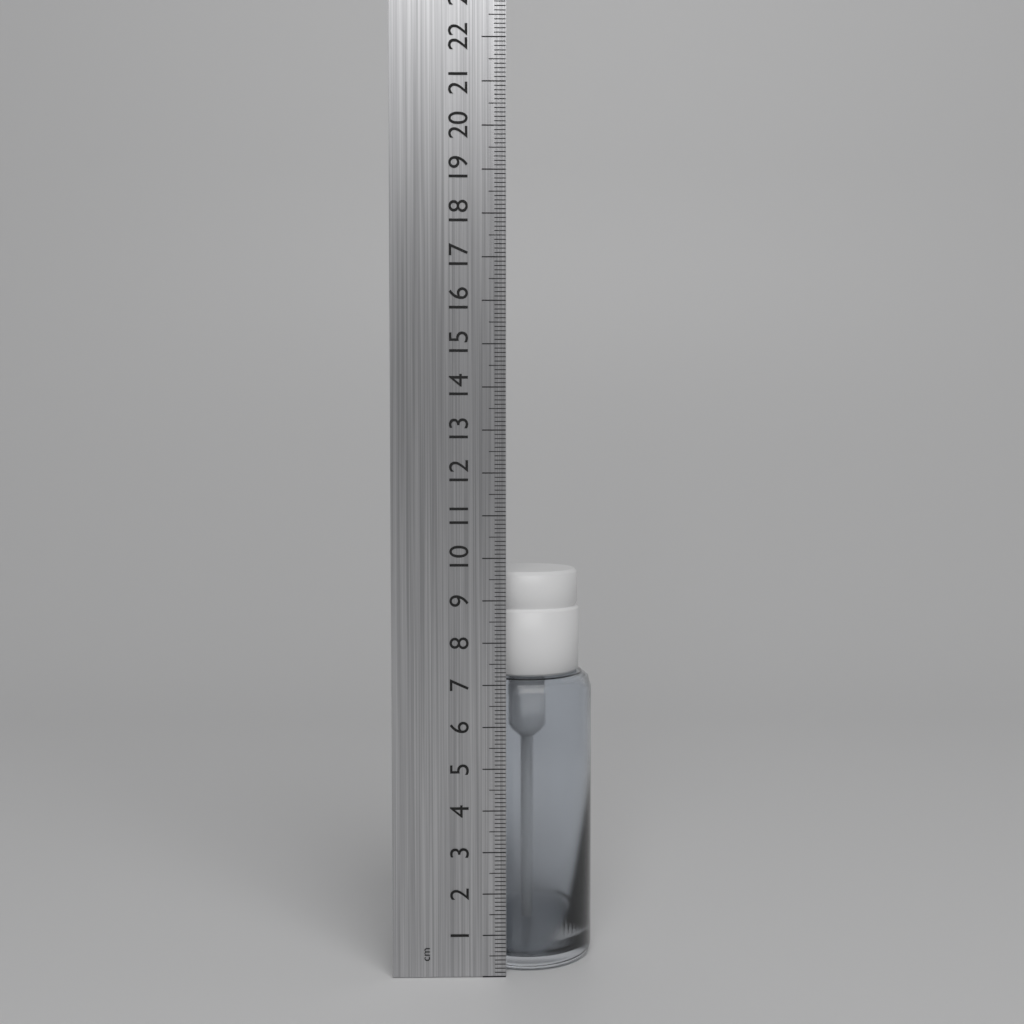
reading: 9.6 cm
